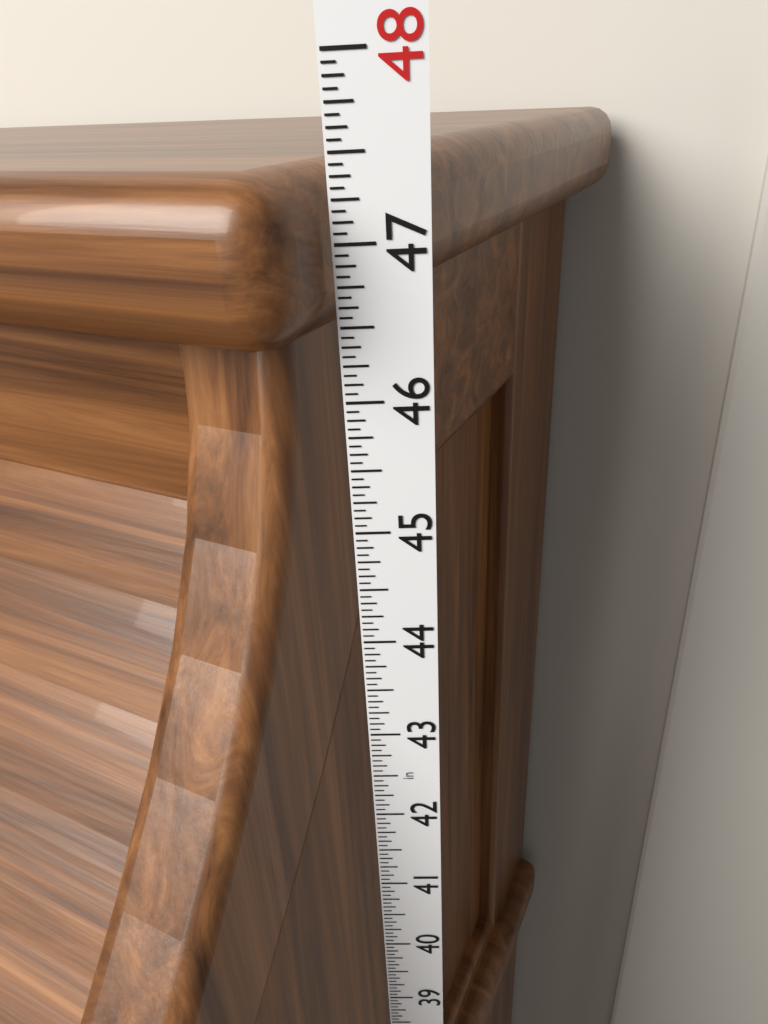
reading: 47.4375 in
